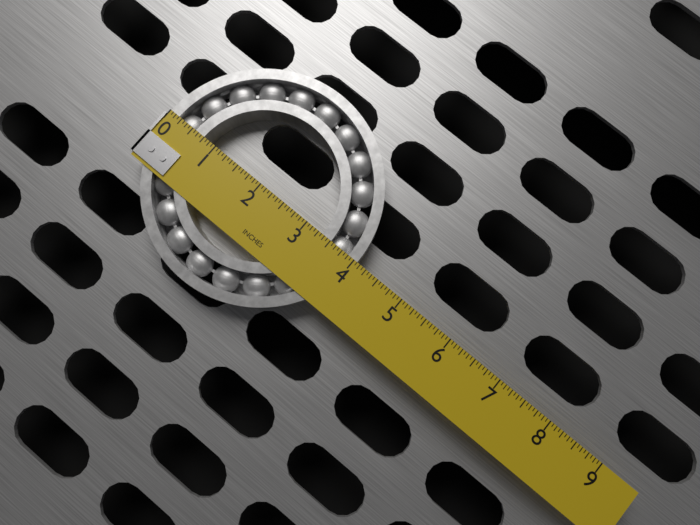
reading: 4.0625 in
